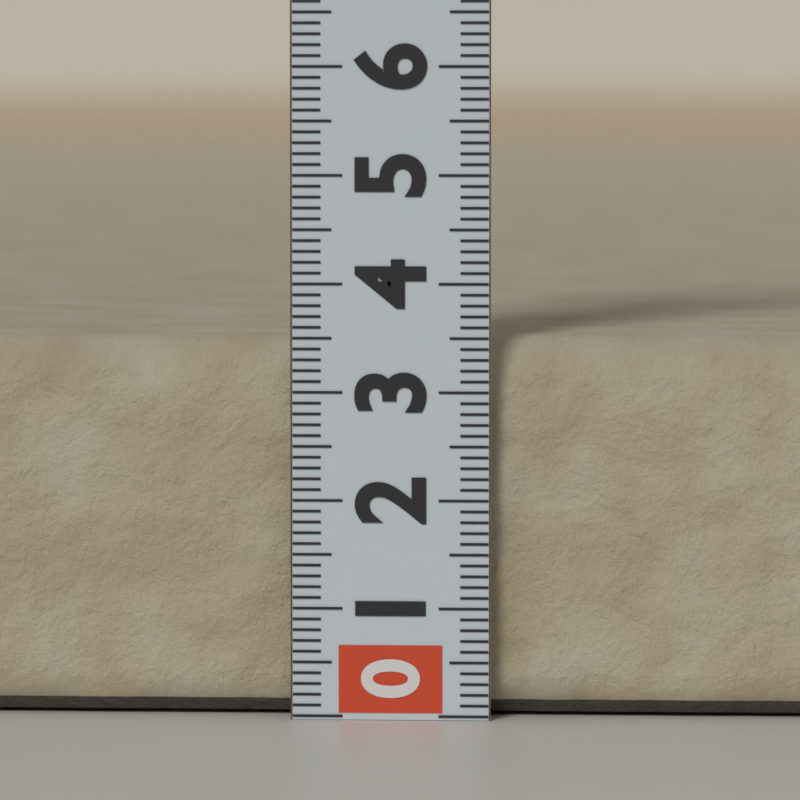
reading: 3.5 (no unit)
